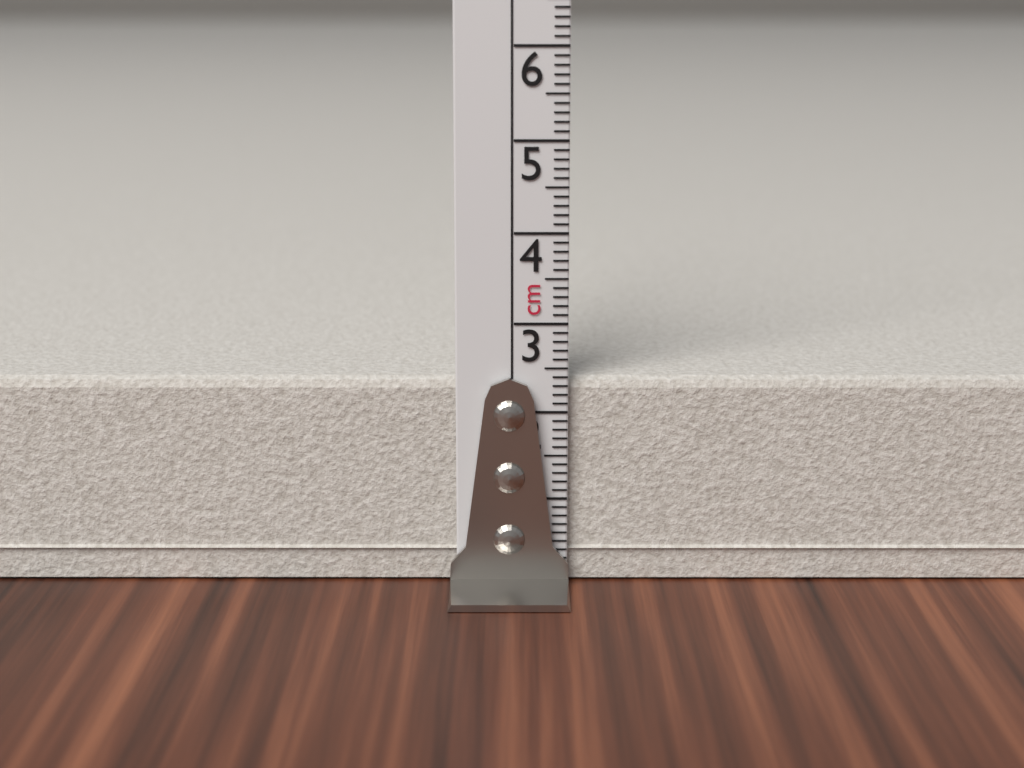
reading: 2.4 cm
